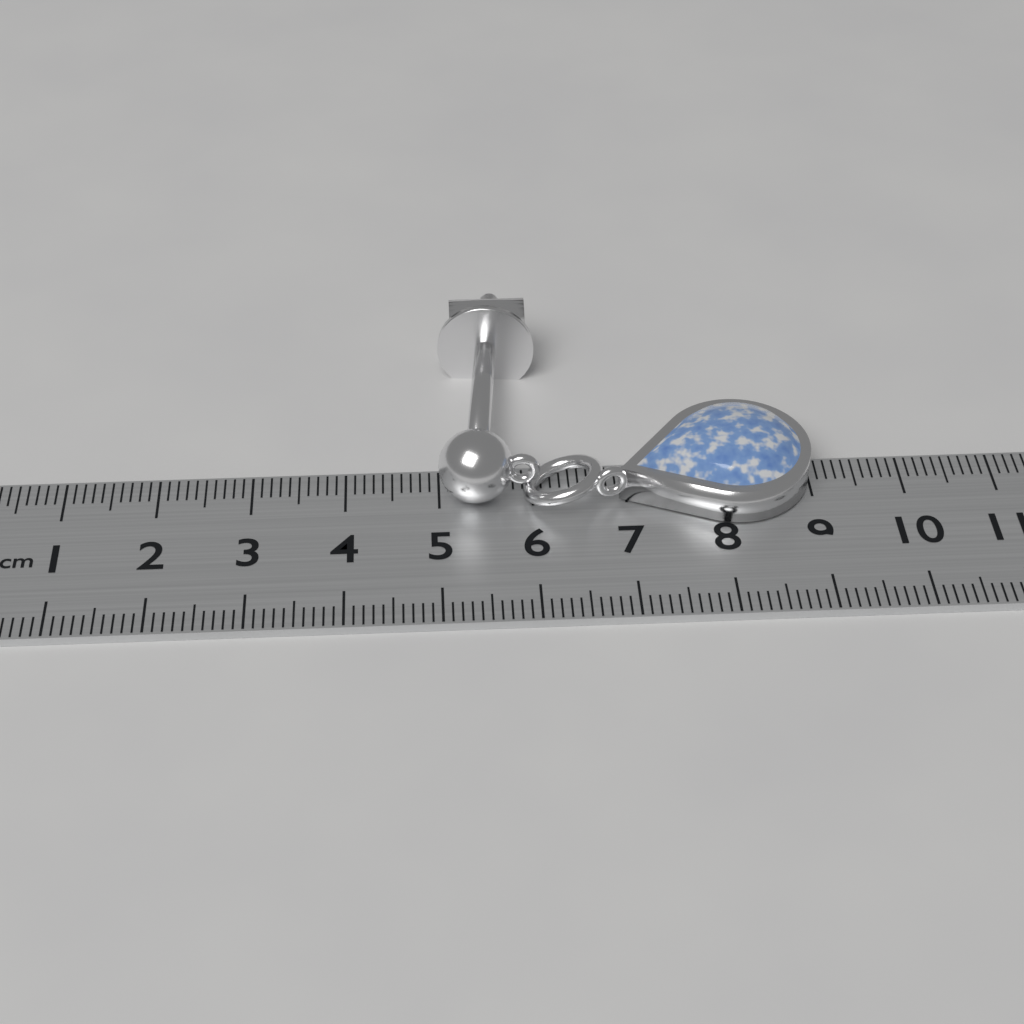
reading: 9.0 cm
